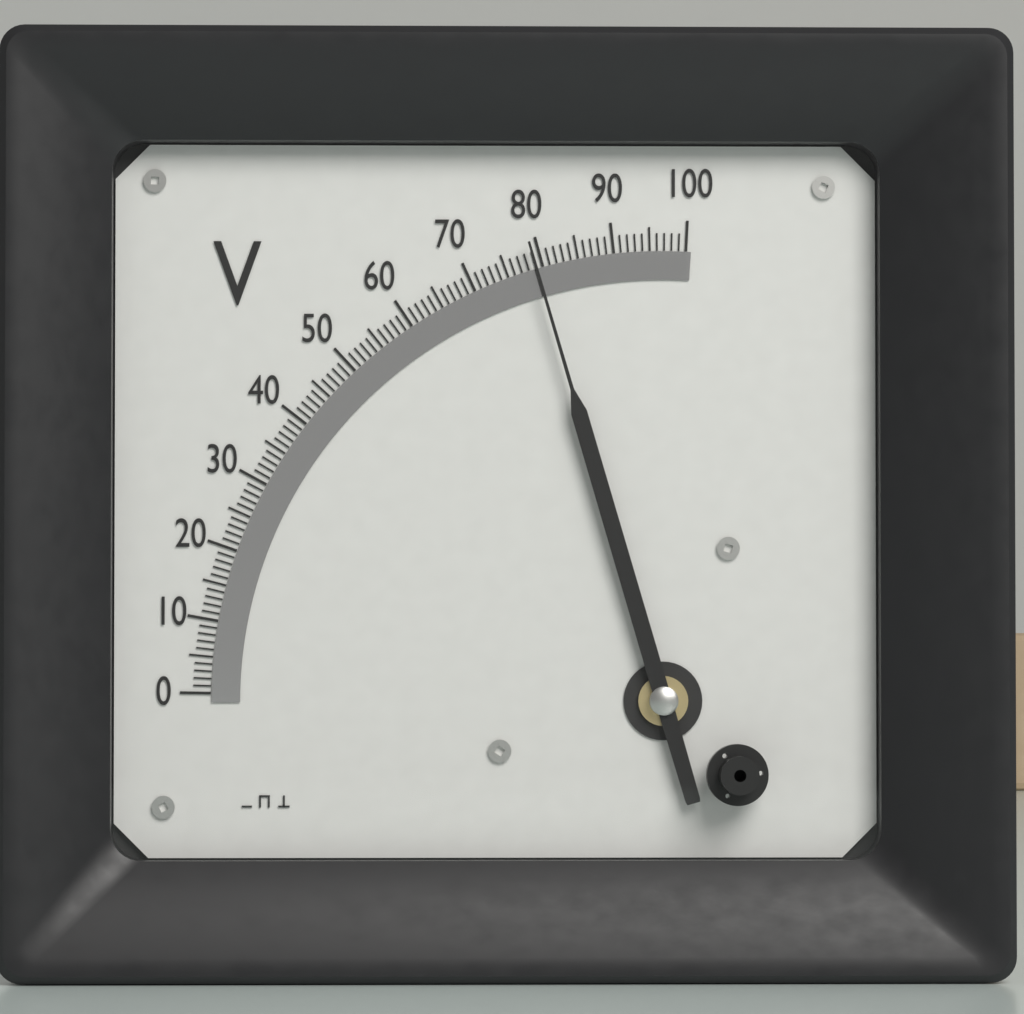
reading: 79 V
